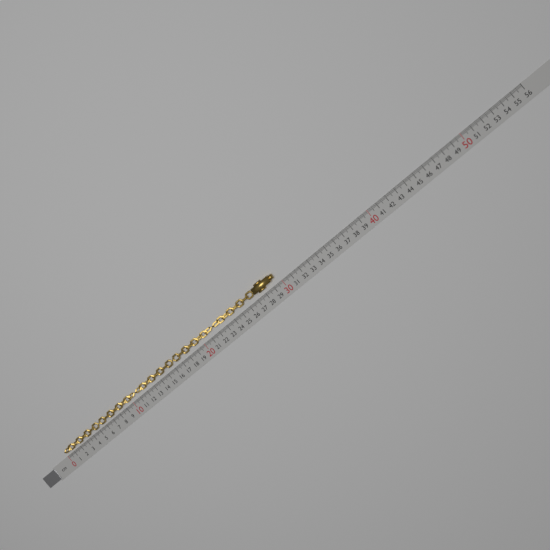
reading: 29.6 cm
